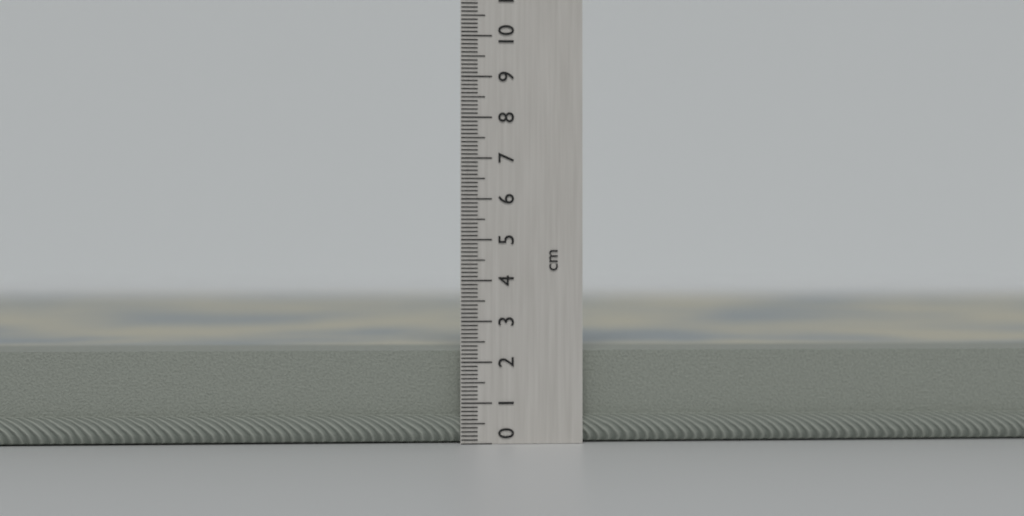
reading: 2.3 cm
